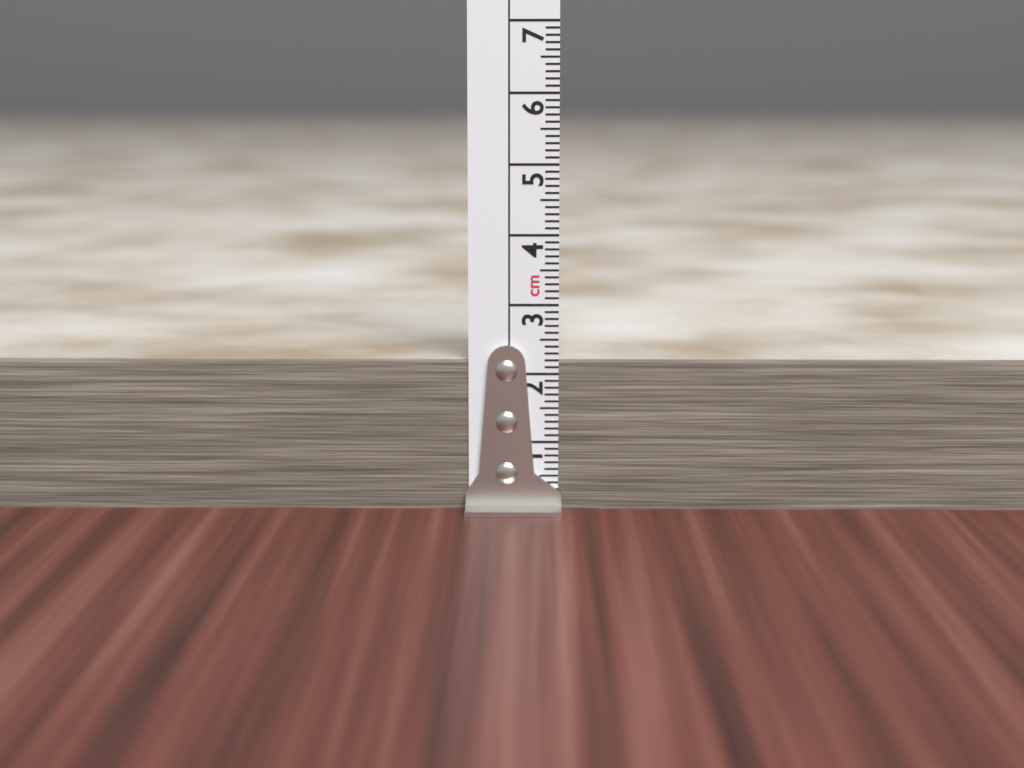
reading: 2.2 cm
